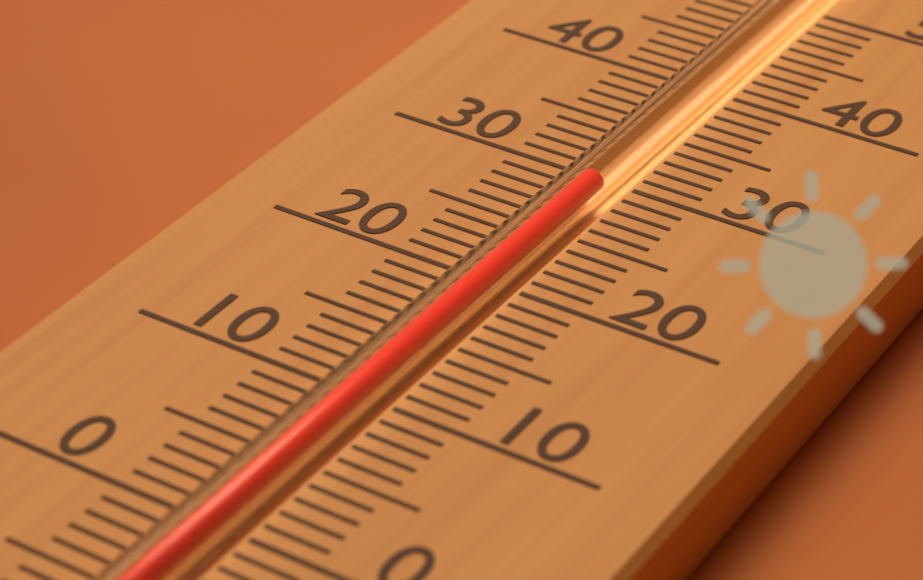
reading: 29 (no unit)
